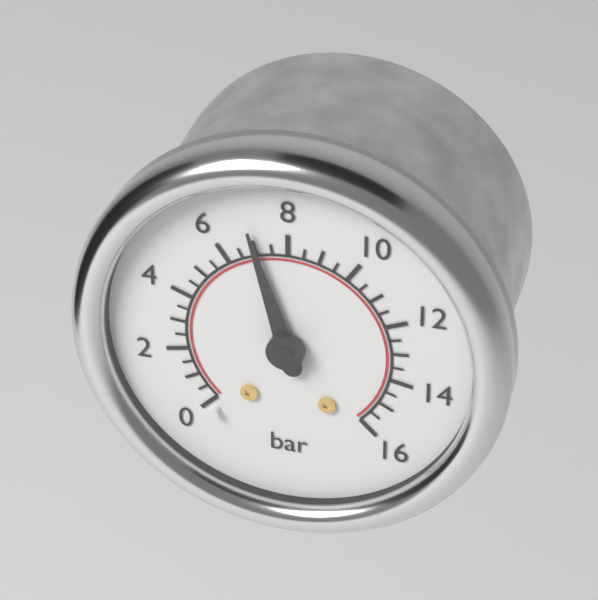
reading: 7.0 bar
